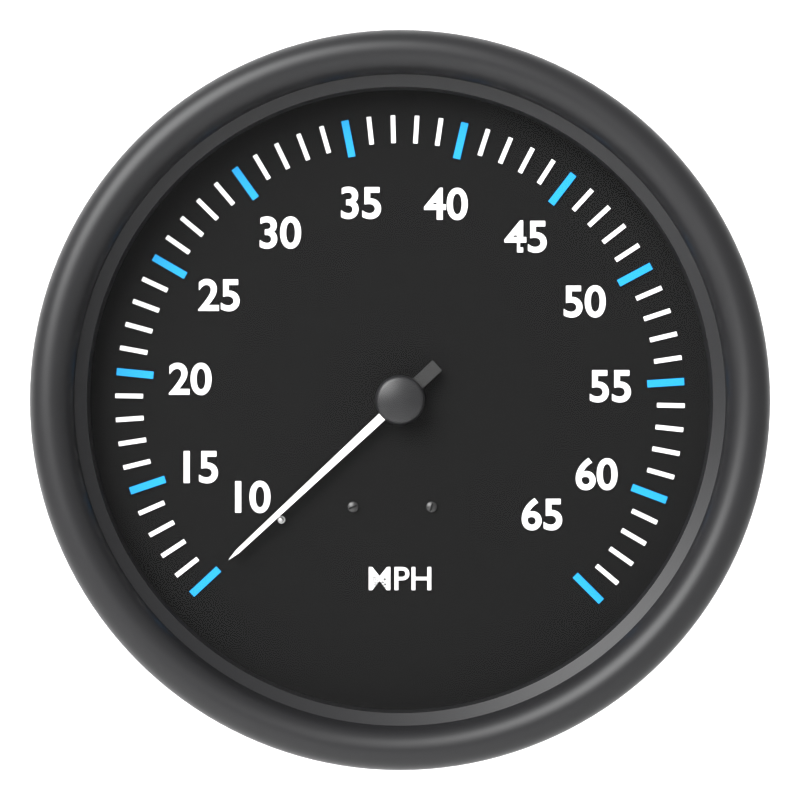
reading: 10 MPH
